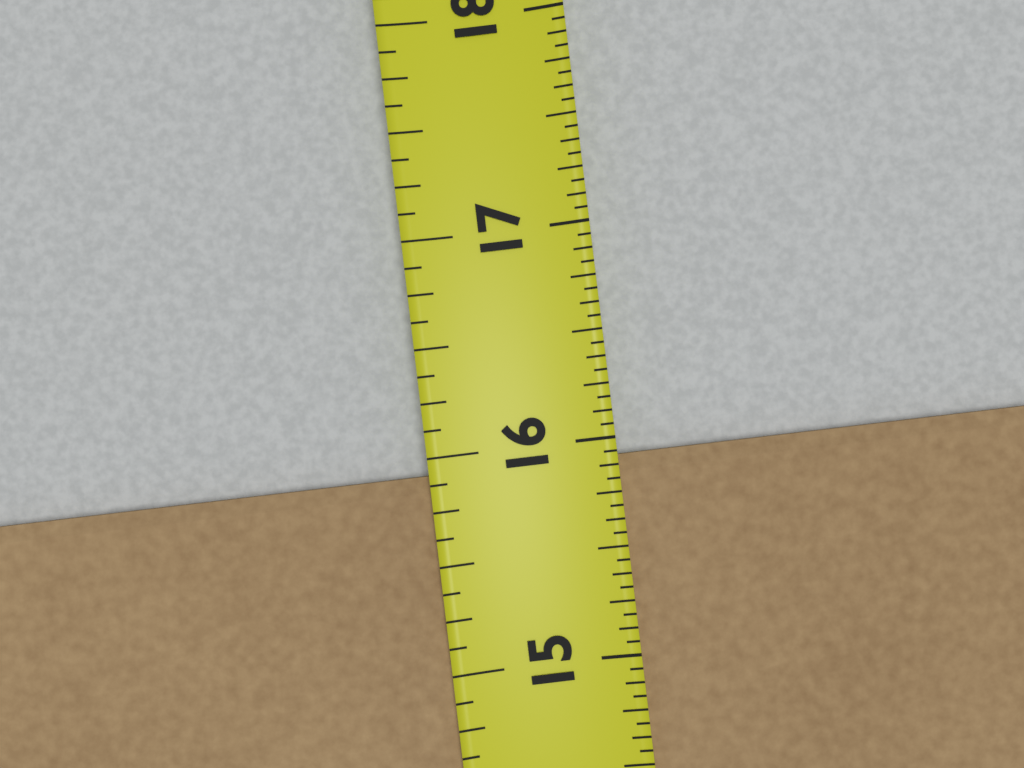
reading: 15.9375 in
